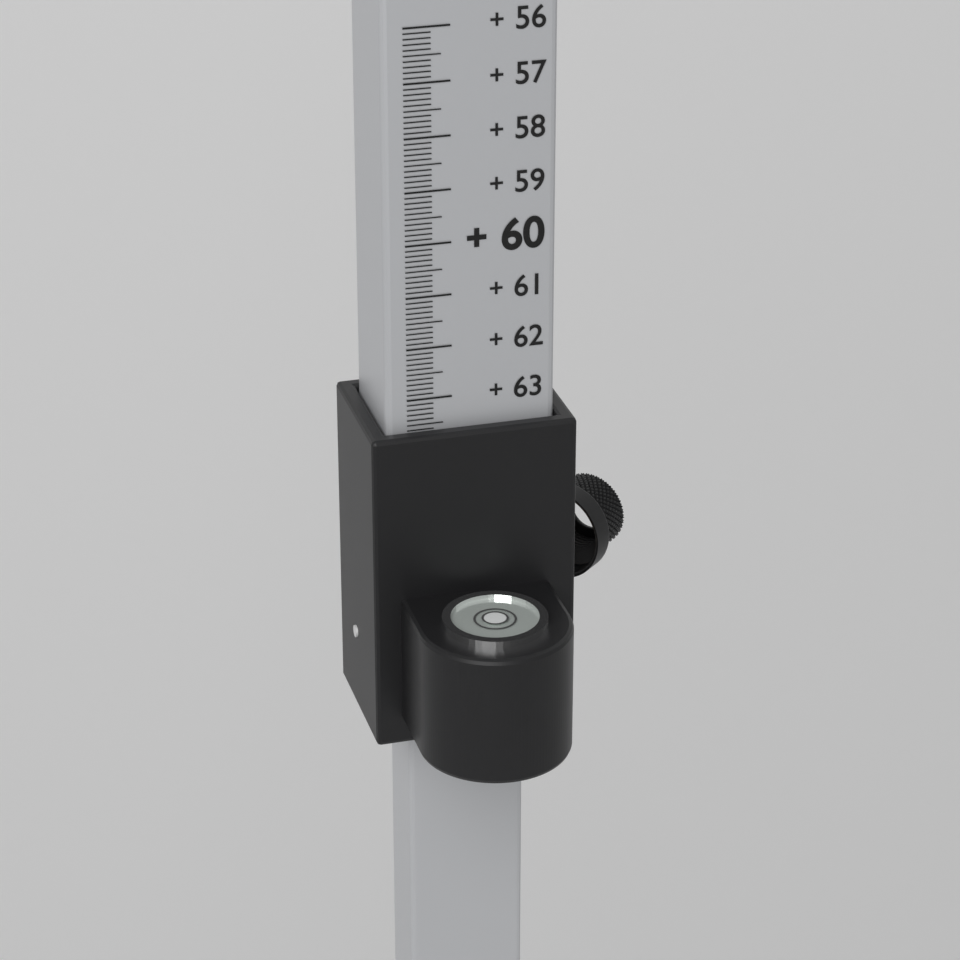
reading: 63.6 (no unit)
